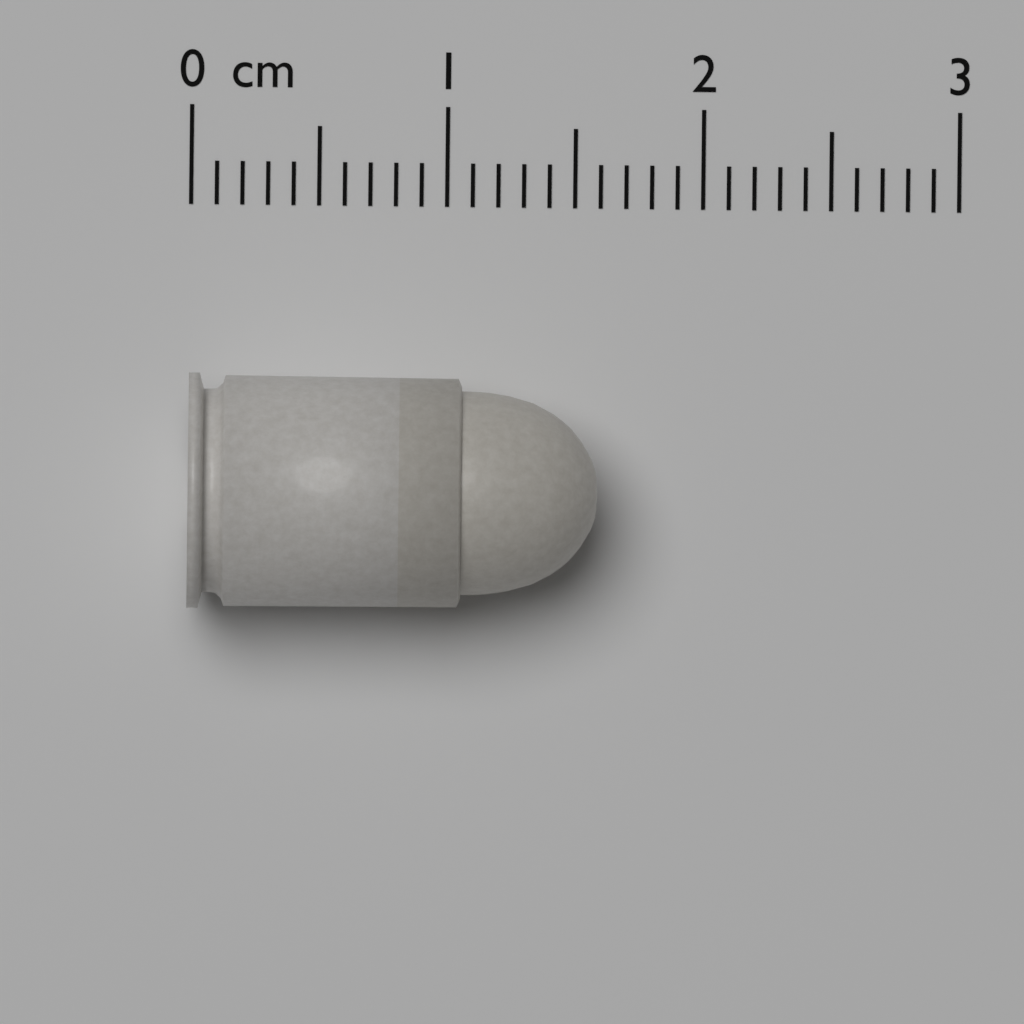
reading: 1.6 cm
